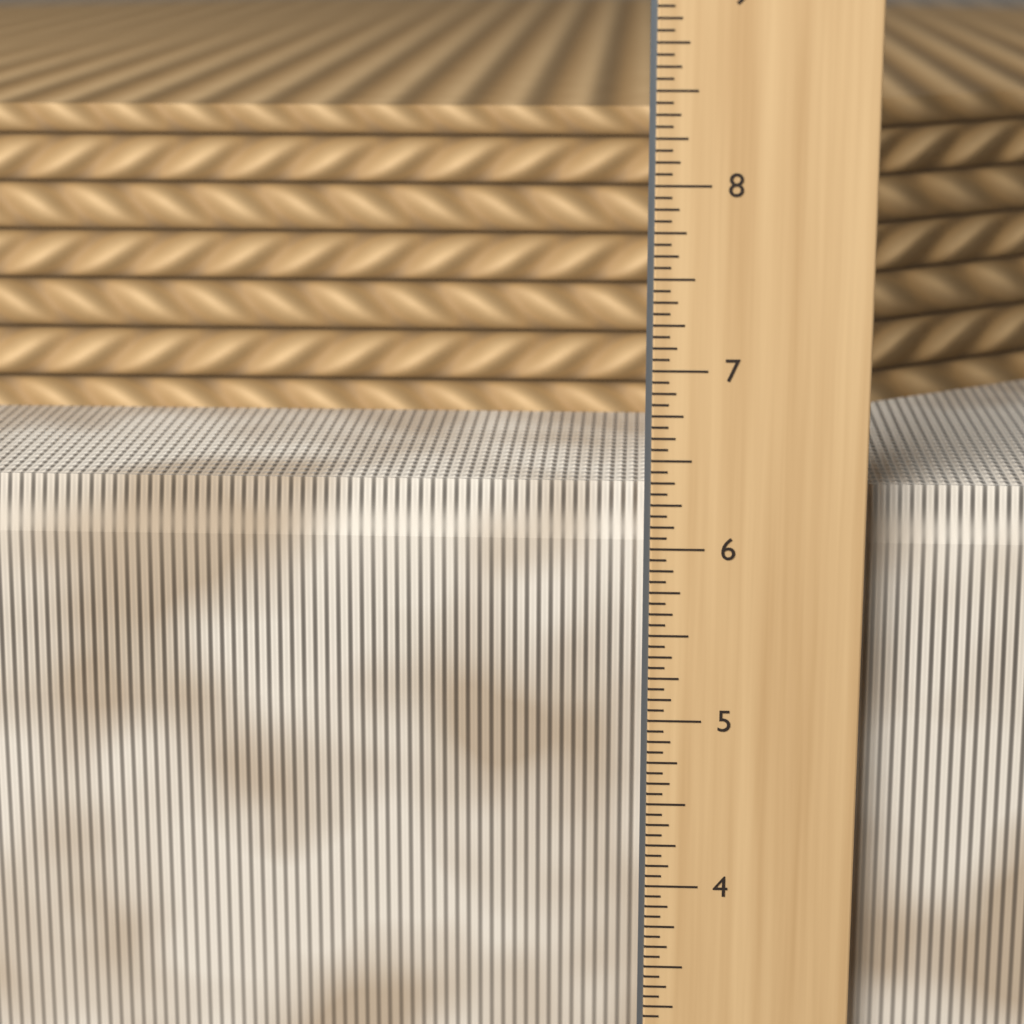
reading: 6.3125 in
